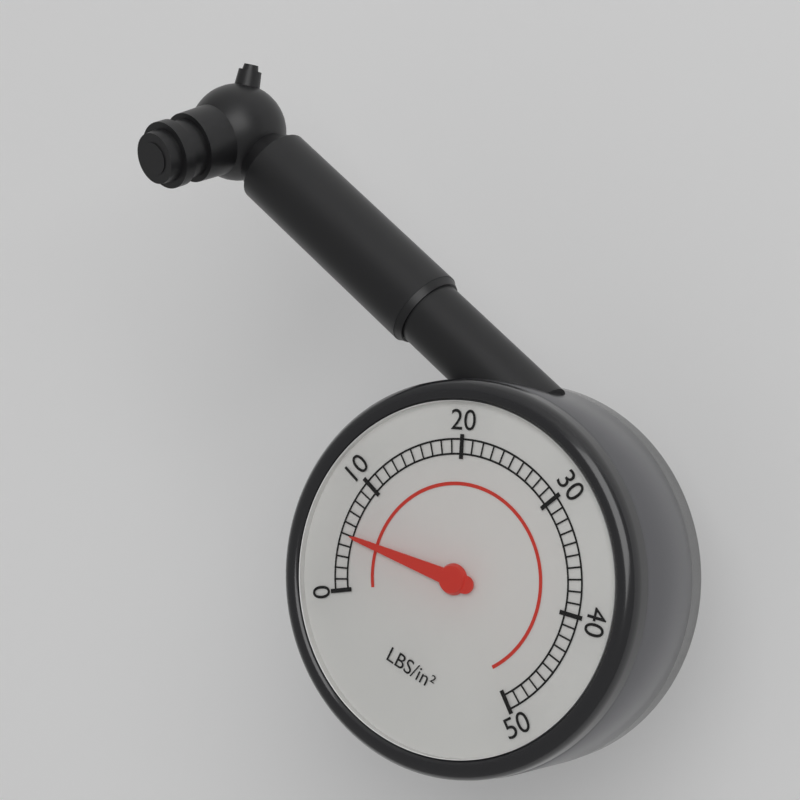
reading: 5 psi
